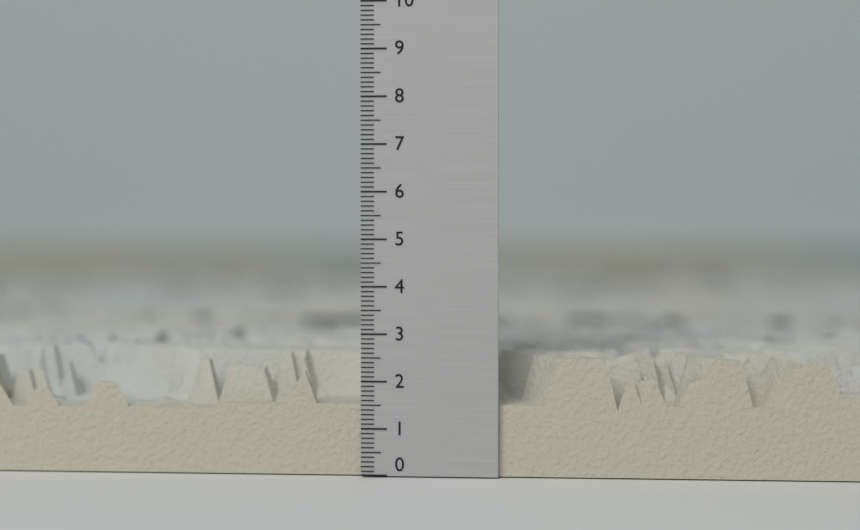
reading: 2.5 (no unit)
